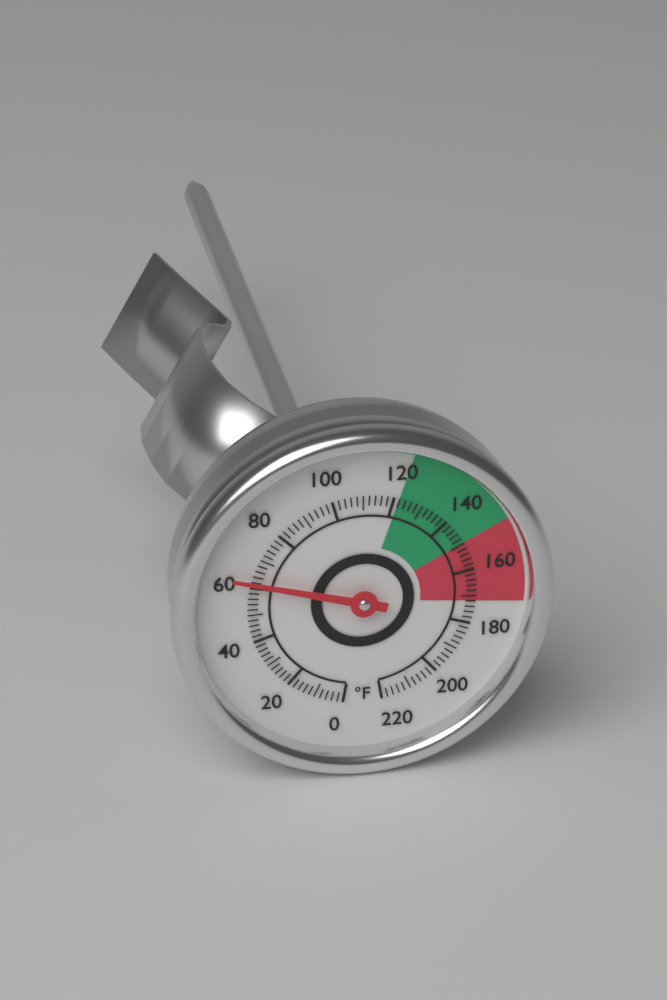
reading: 62 °F
